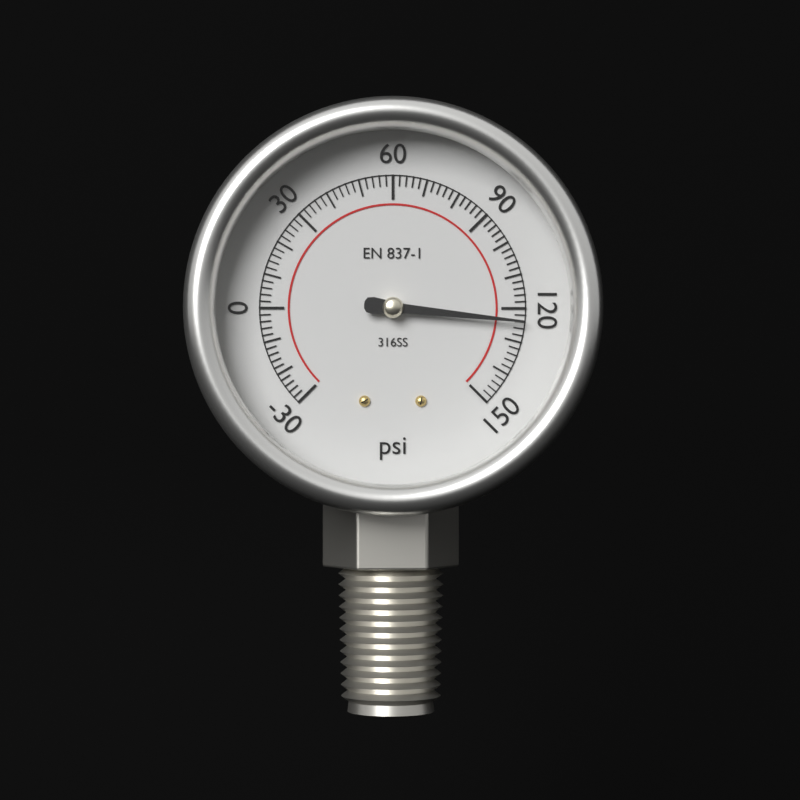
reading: 124 psi
